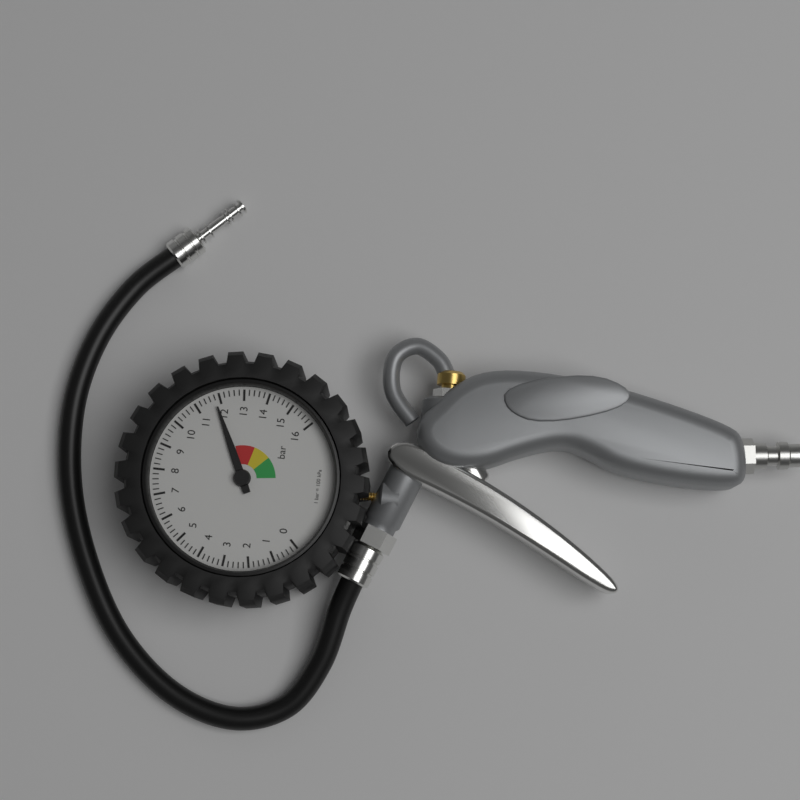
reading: 11.8 bar
